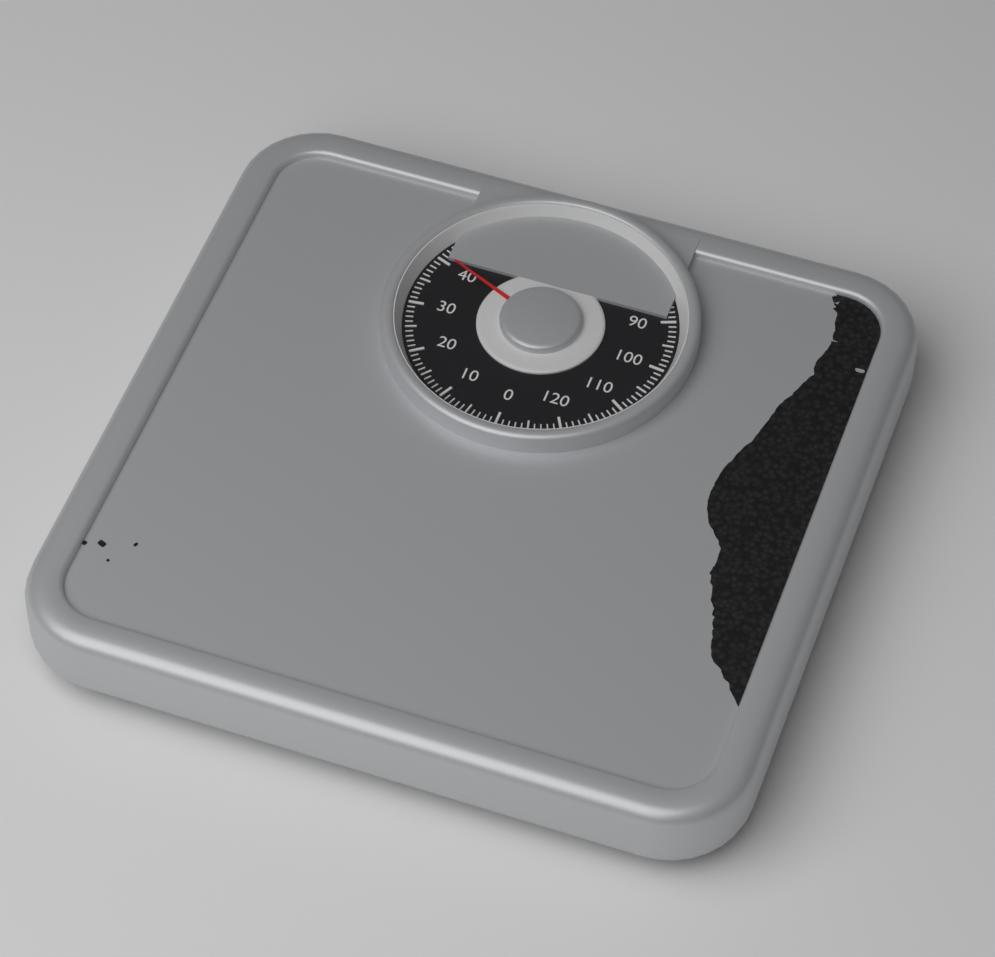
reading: 41 kg
